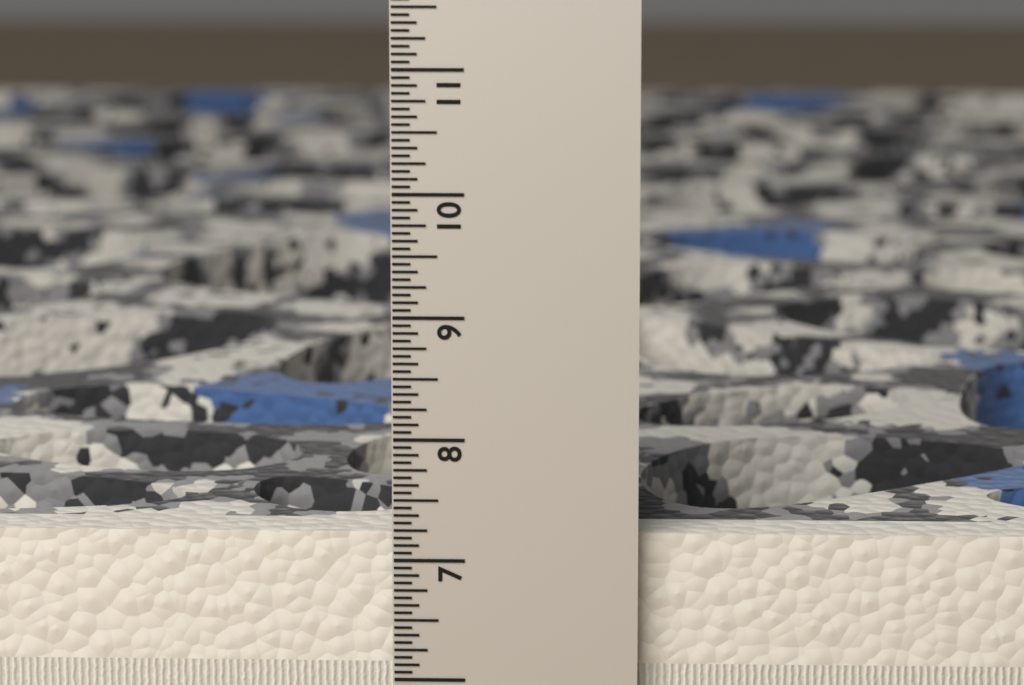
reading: 7.1875 in
